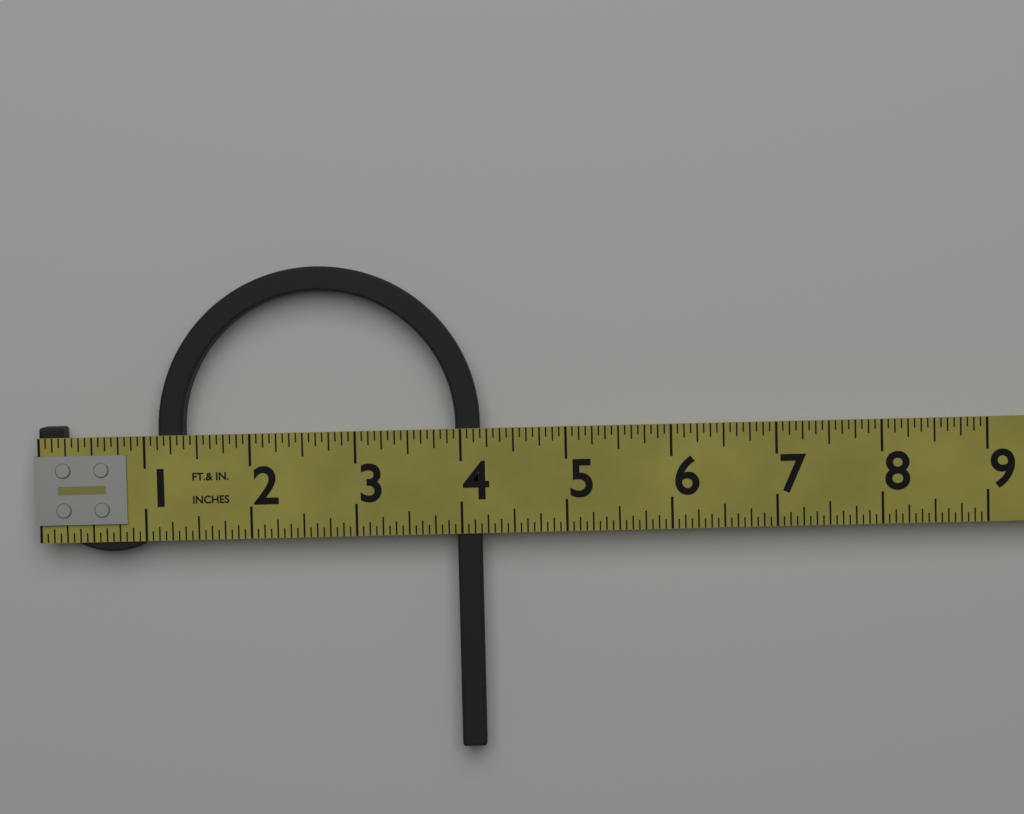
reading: 4.1875 in
